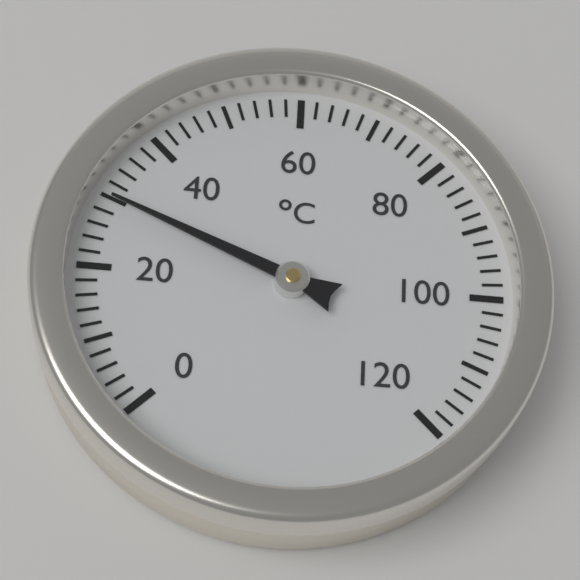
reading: 30 °C
